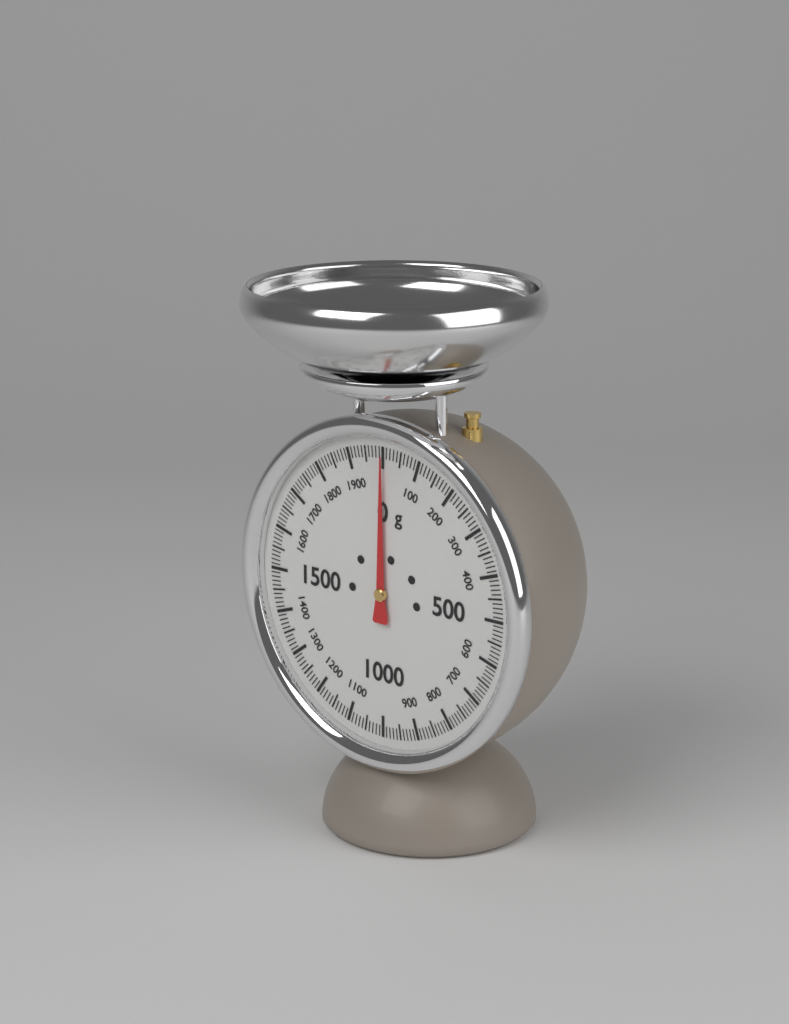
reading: 0 g
